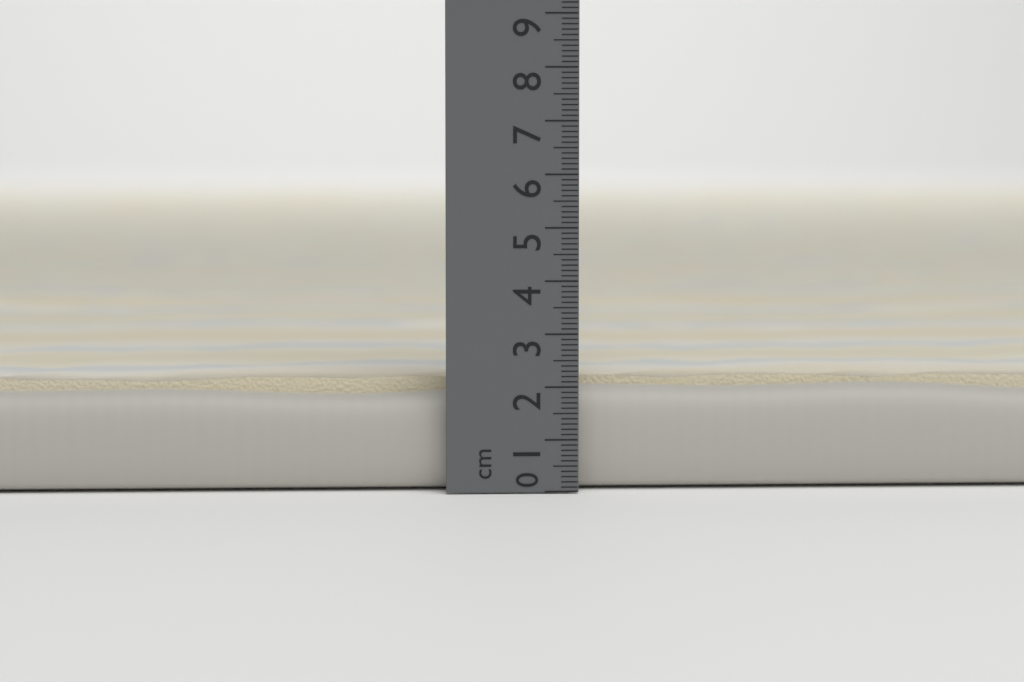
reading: 2.2 cm
